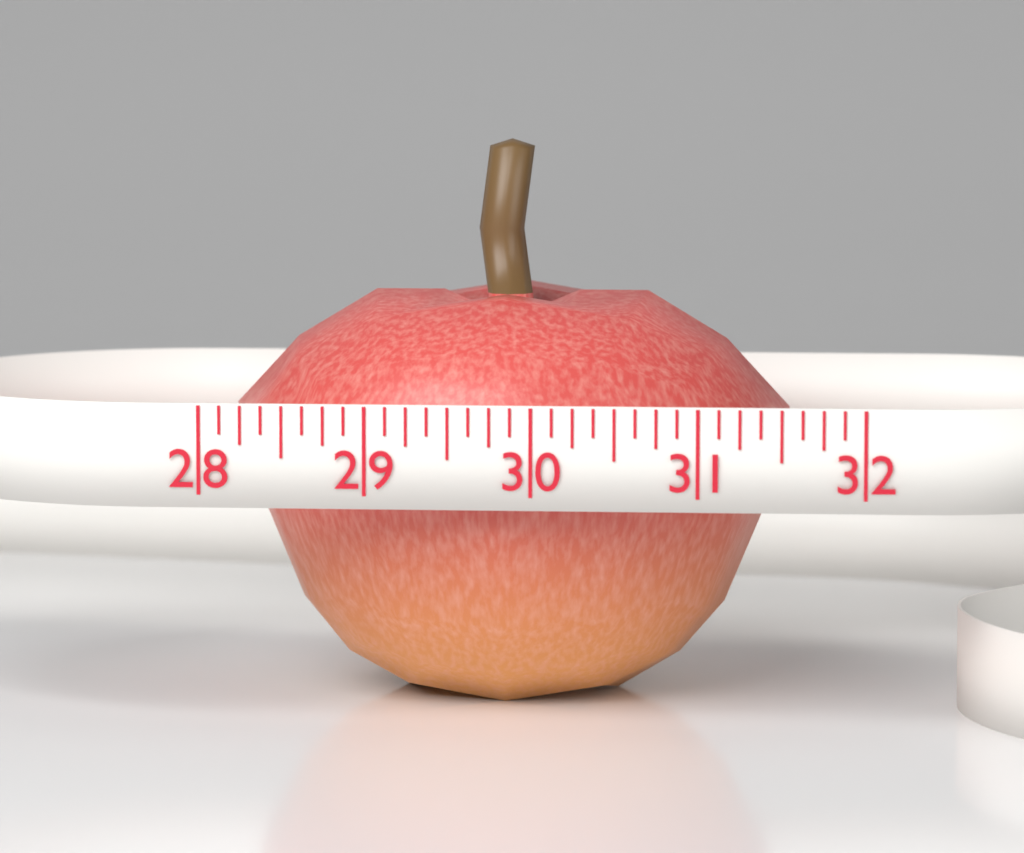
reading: 31.500 (no unit)
